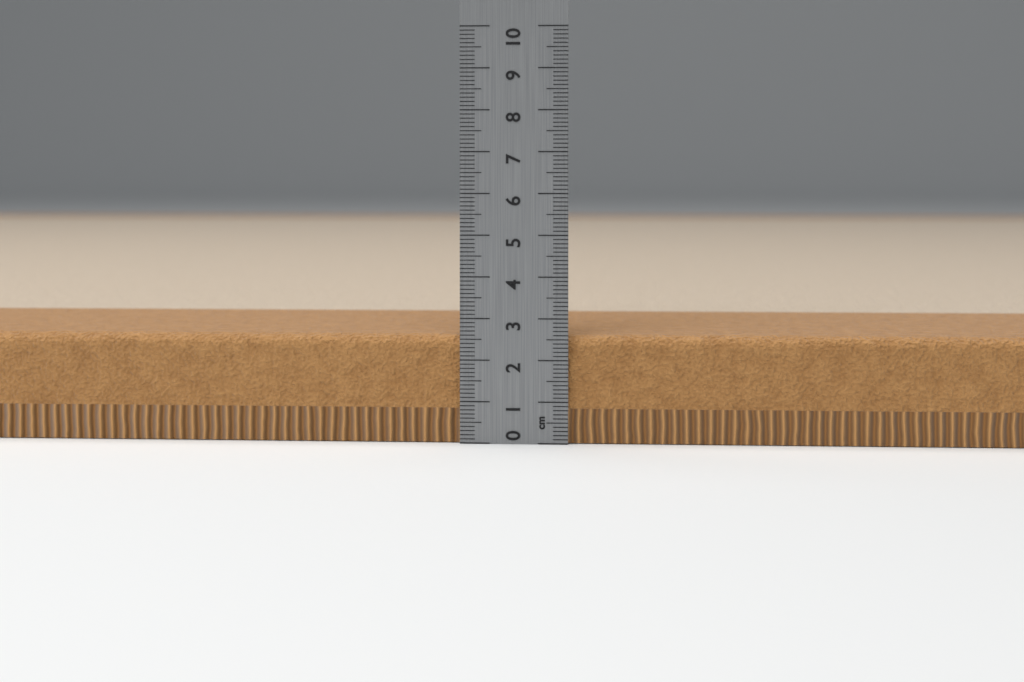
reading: 2.6 cm
